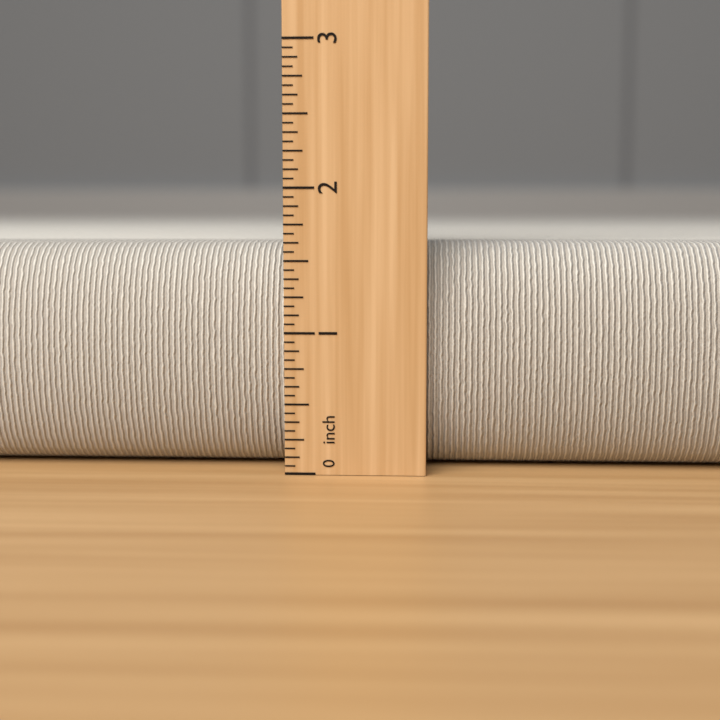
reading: 1.6250 inch
